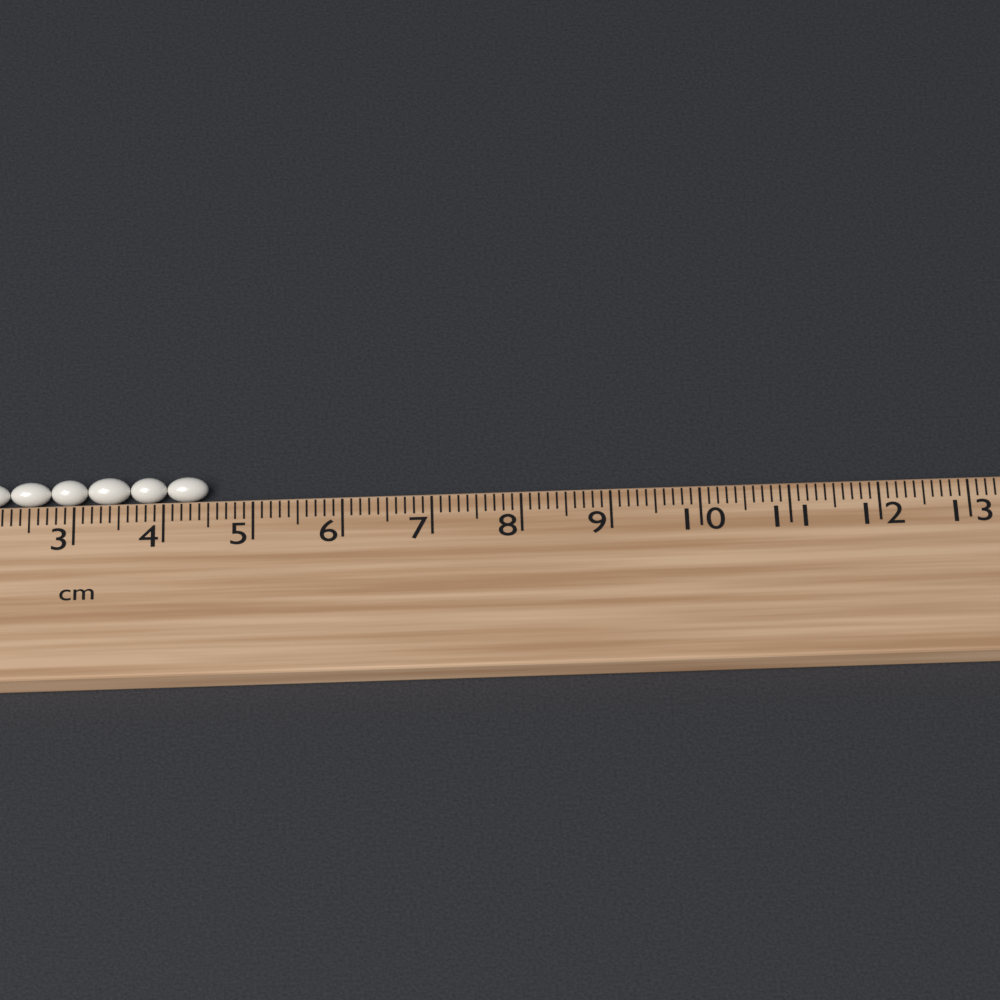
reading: 4.5 cm
